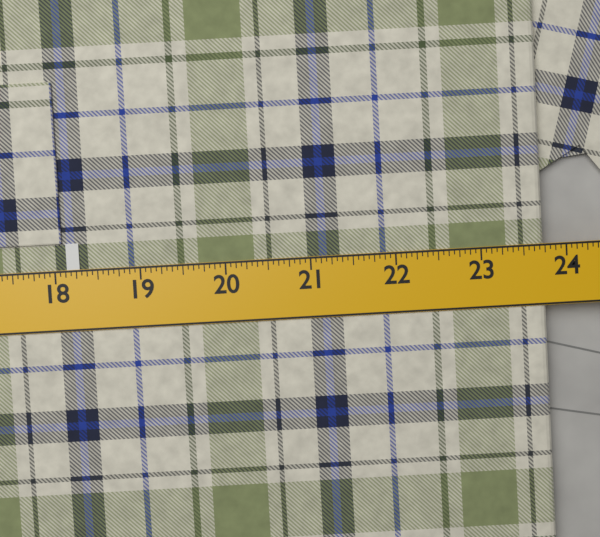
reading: 23.7500 in
